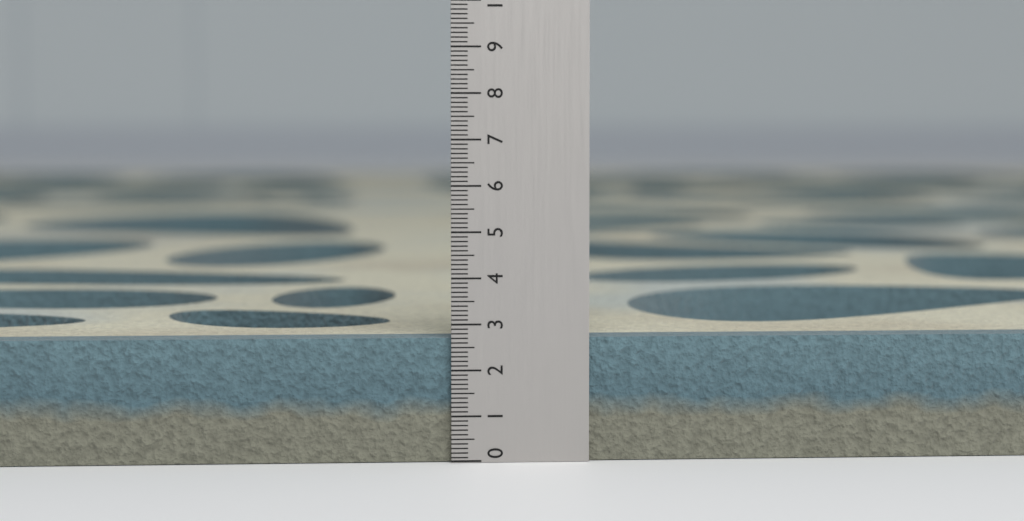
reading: 2.7 (no unit)
